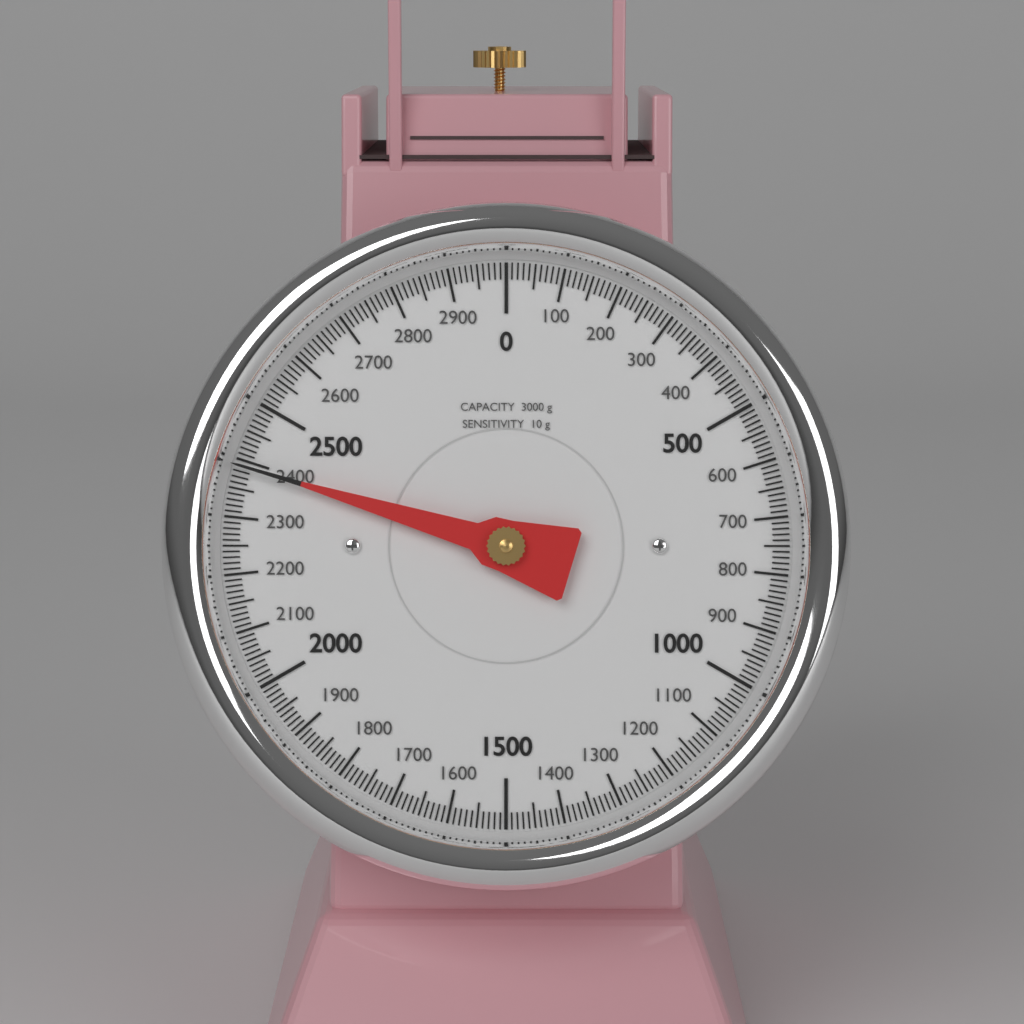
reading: 2390 g
